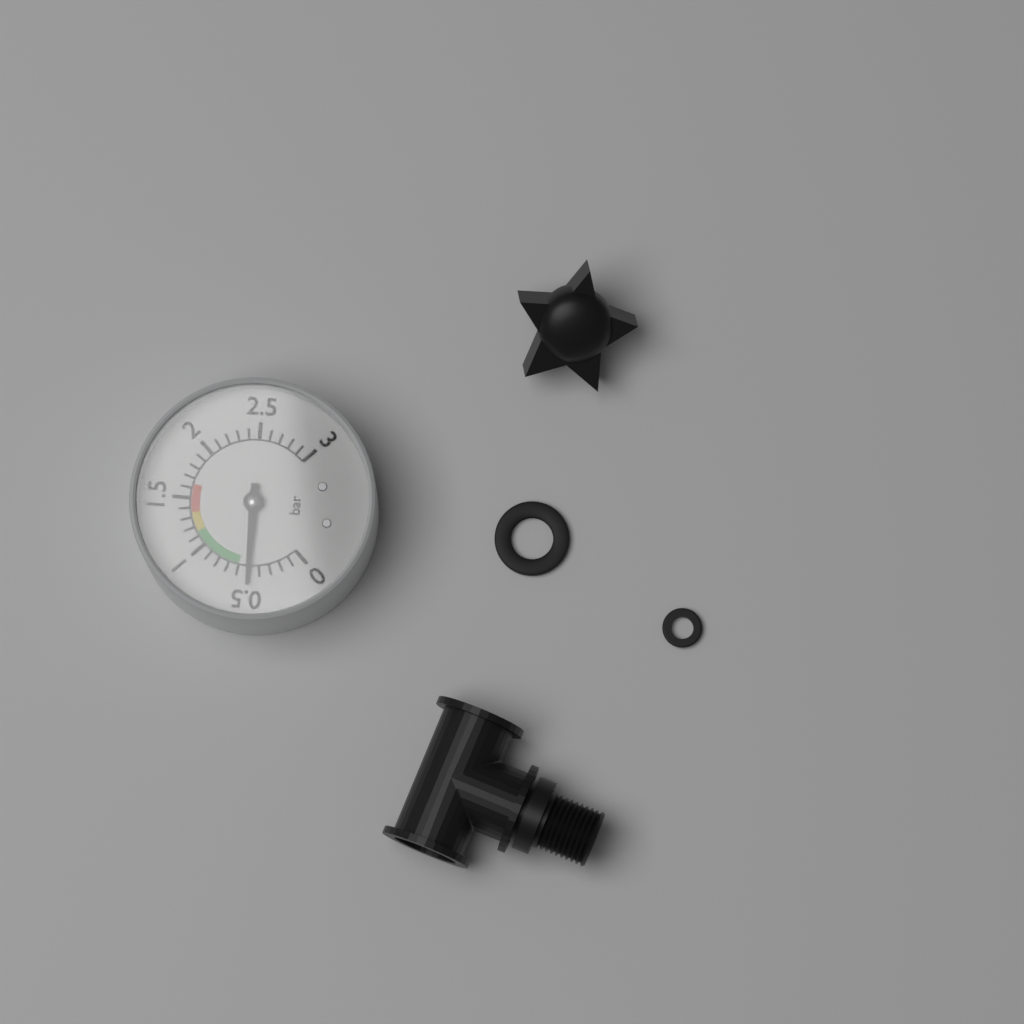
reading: 0.5 bar
